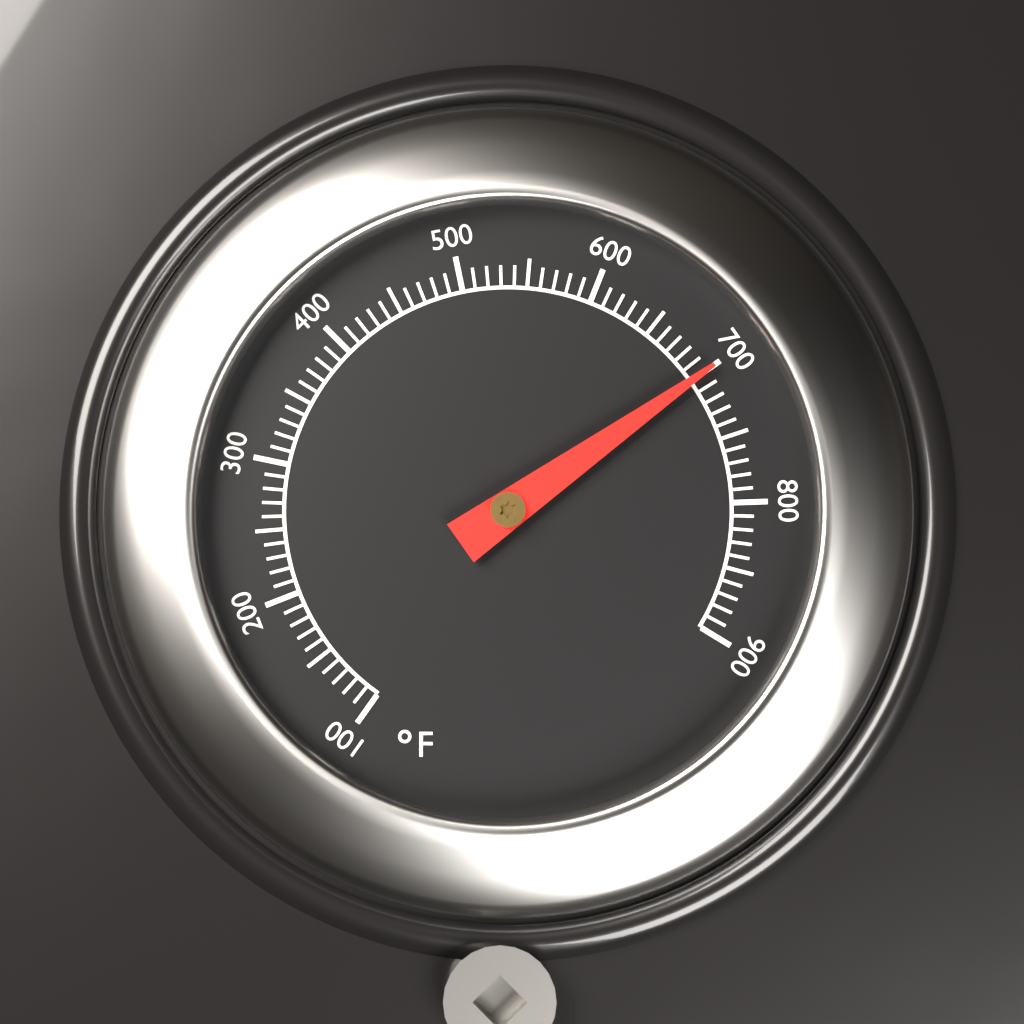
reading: 700 °F
